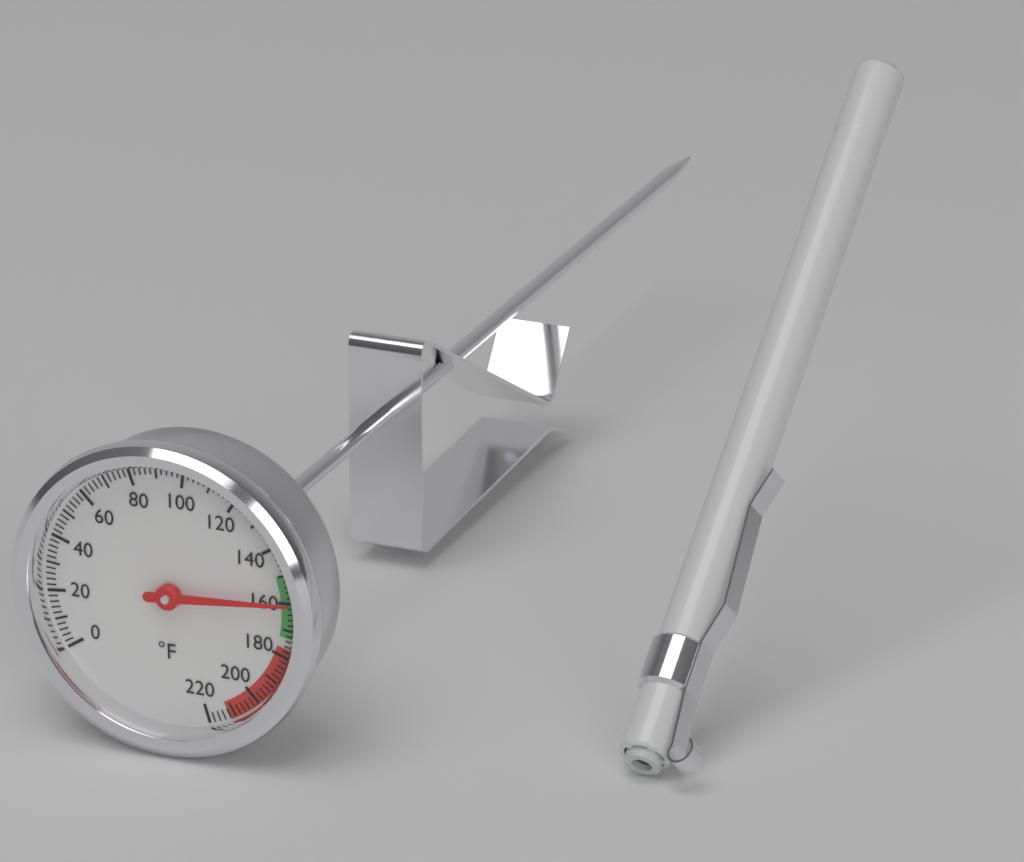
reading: 160 °F
